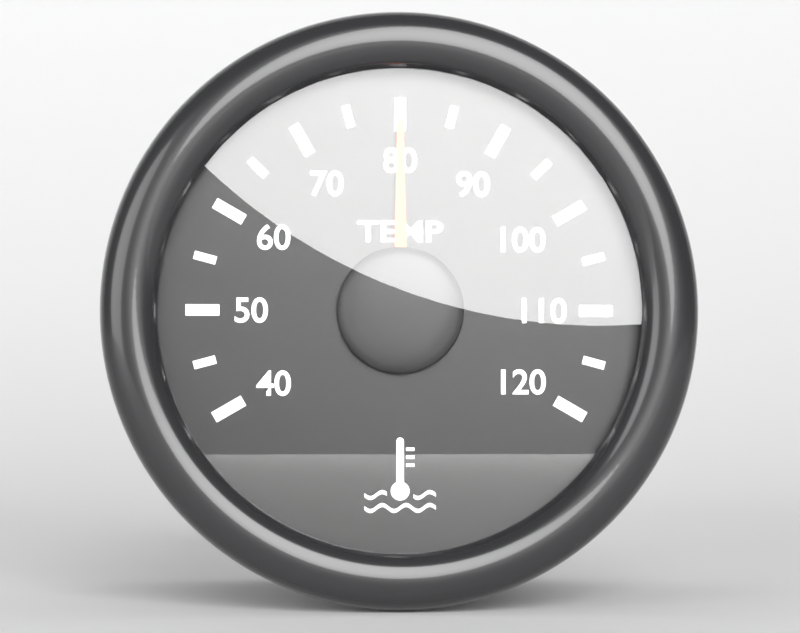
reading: 80 °C
